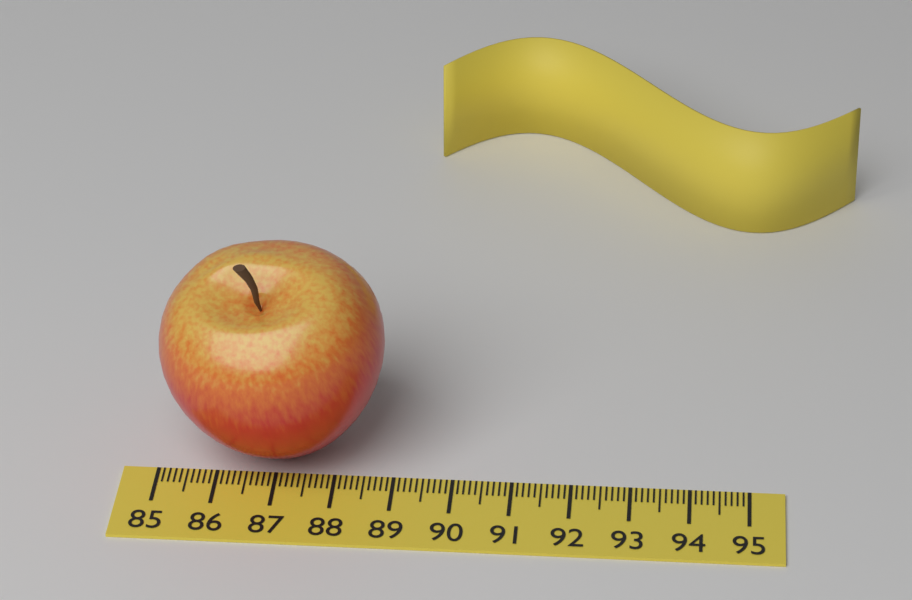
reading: 88.8 (no unit)
